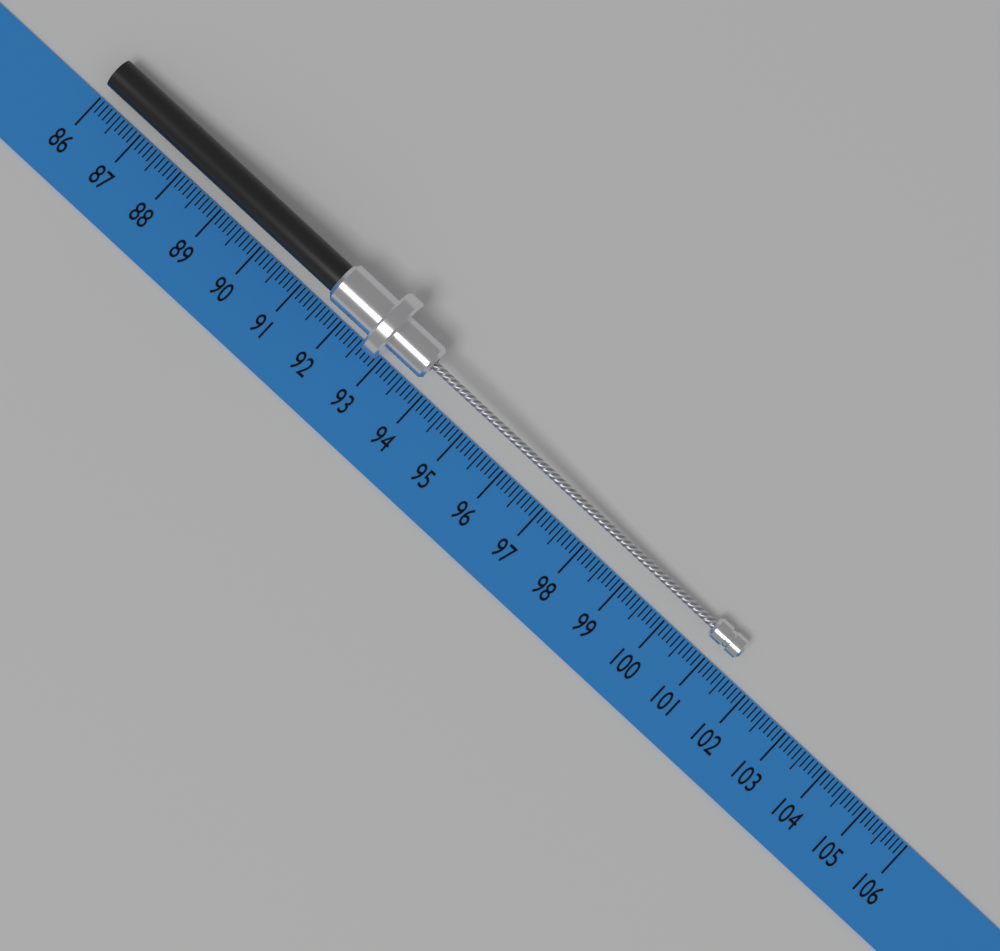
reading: 101.4 (no unit)
